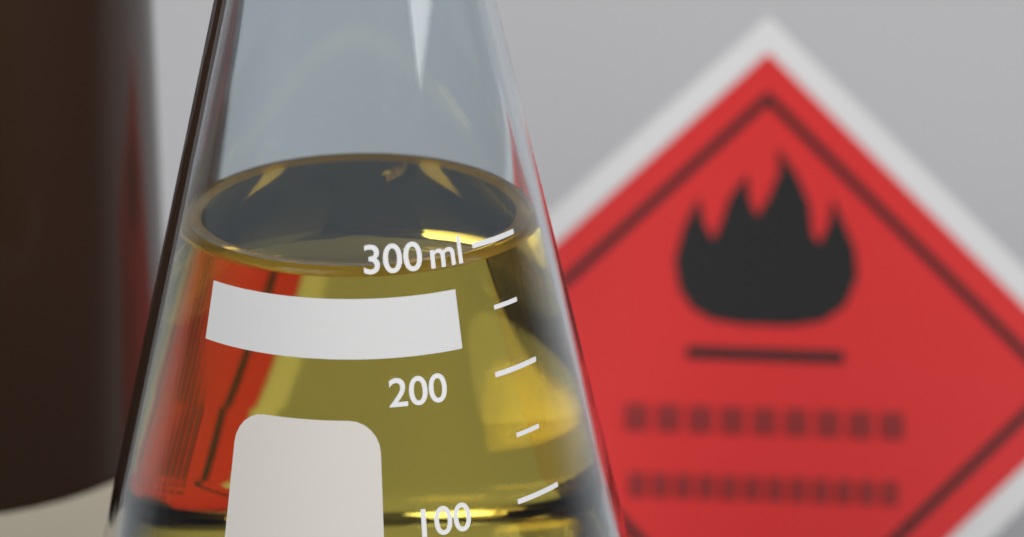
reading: 290 ml
